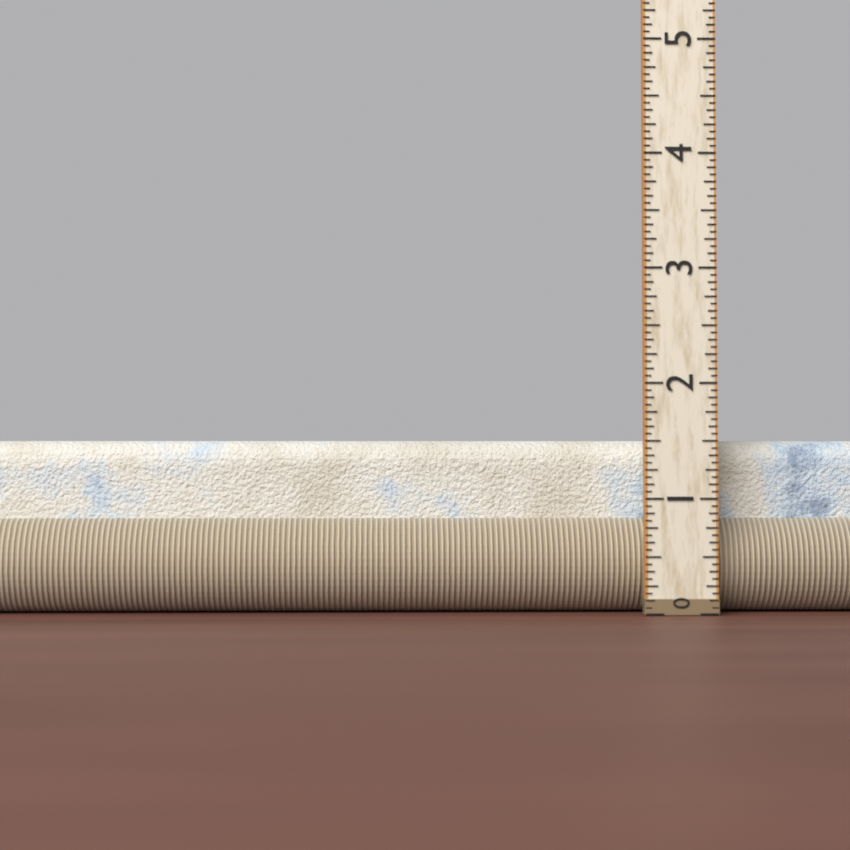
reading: 1.5000 (no unit)
